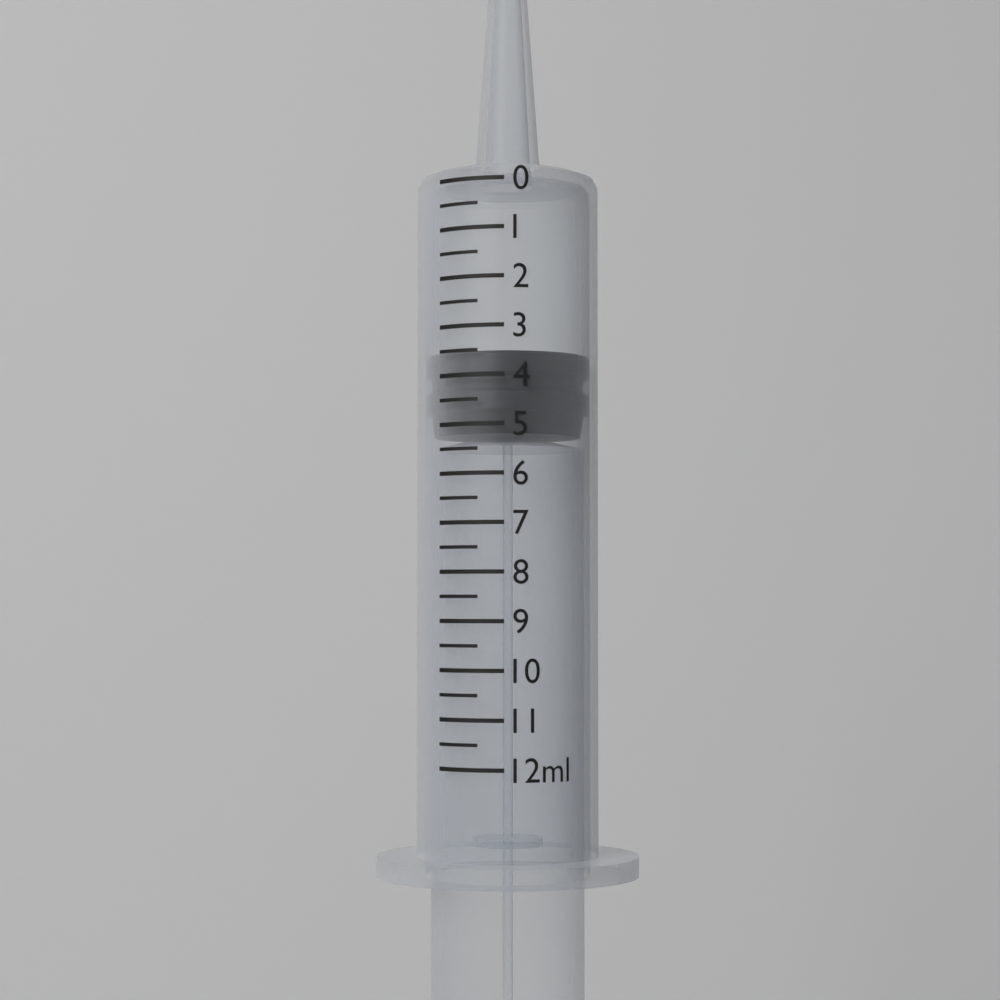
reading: 3.5 ml
